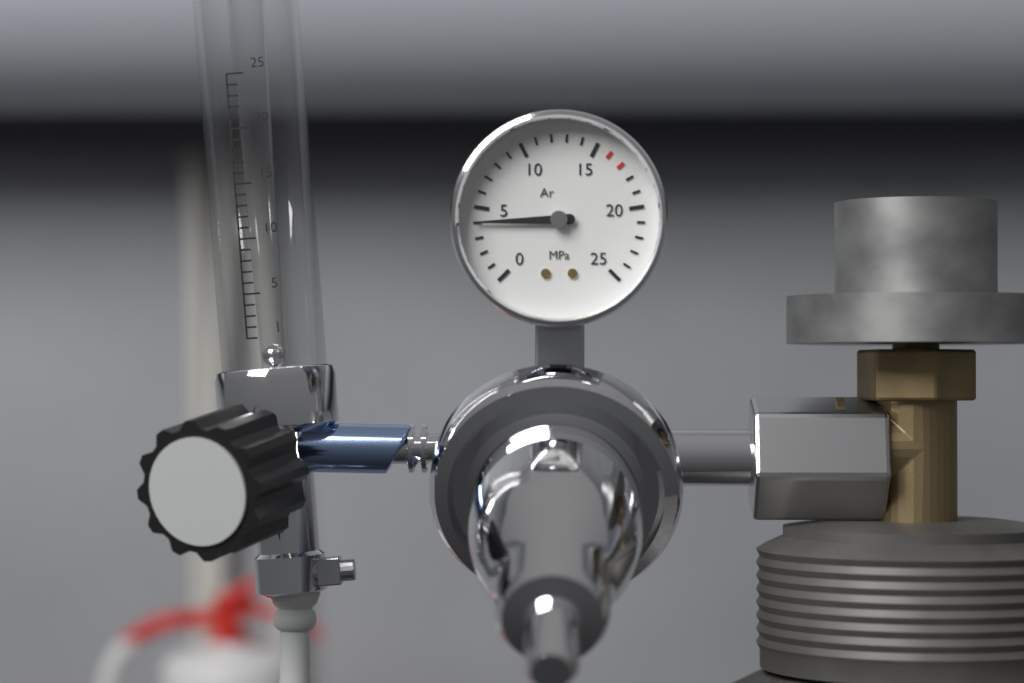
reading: 4 MPa
